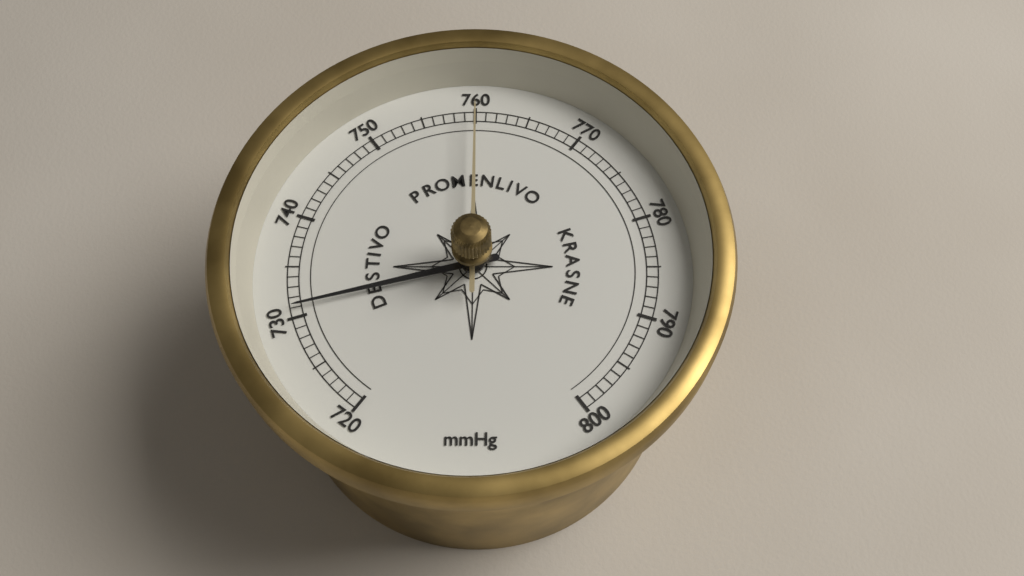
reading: 731 mmHg
